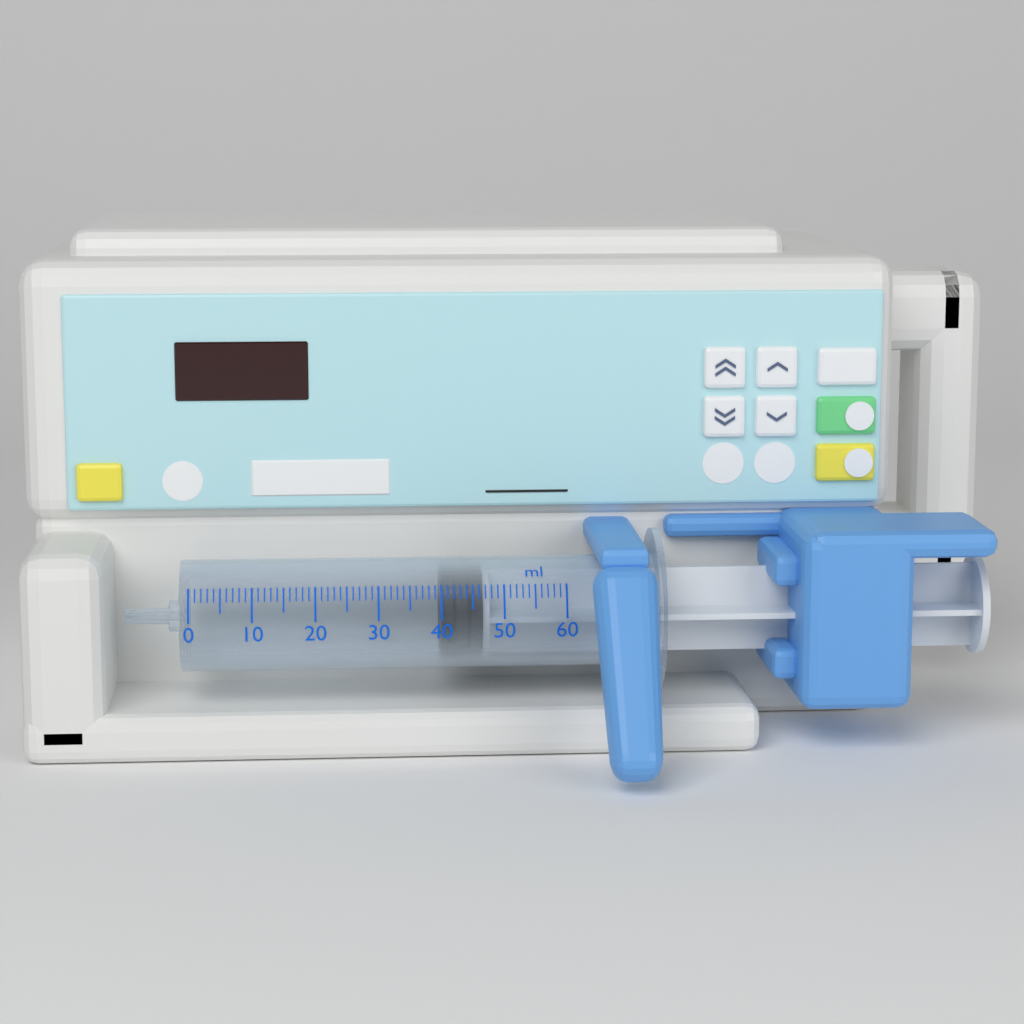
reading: 40 ml
